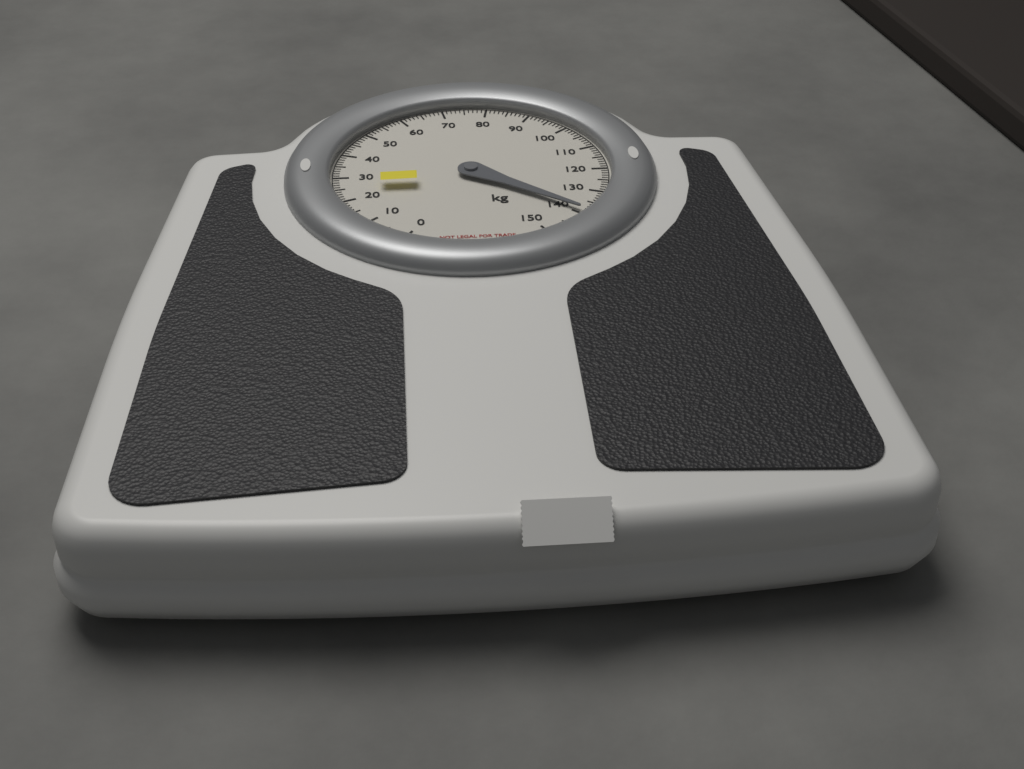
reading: 139 kg
